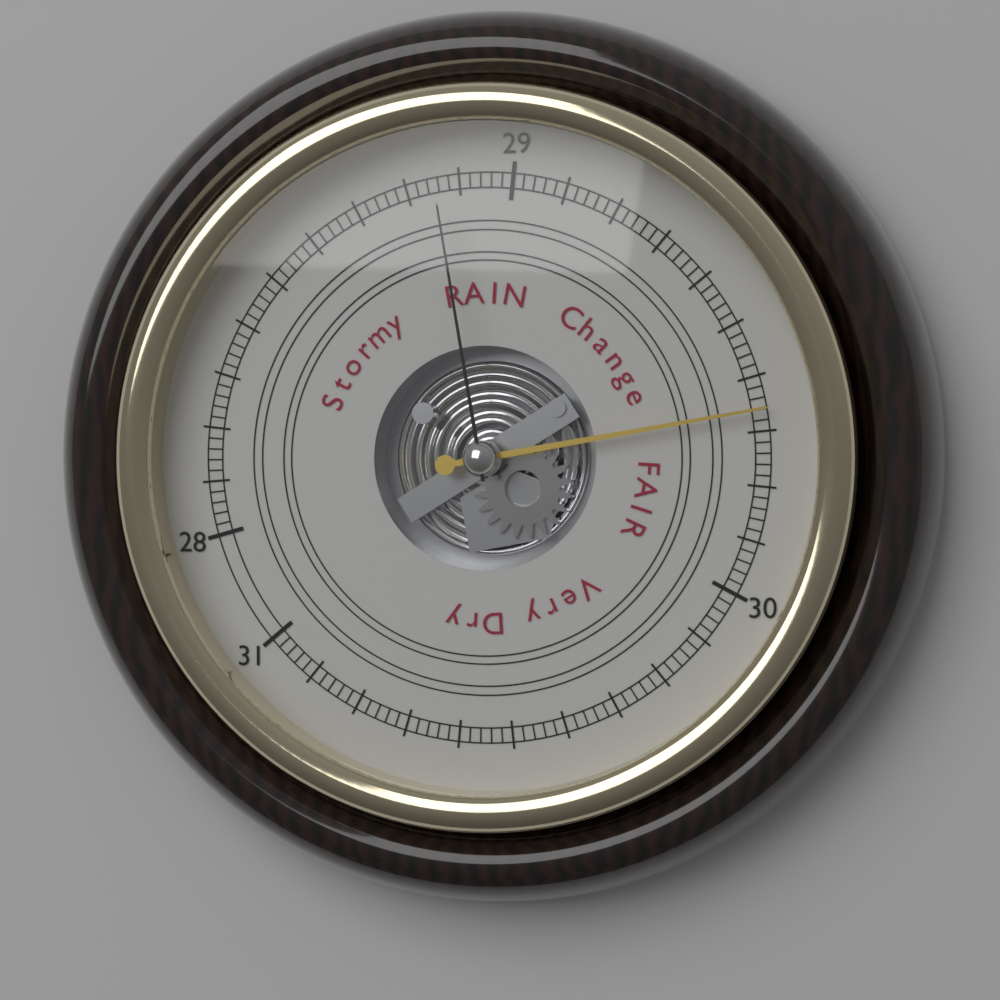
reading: 29.66 (no unit)
